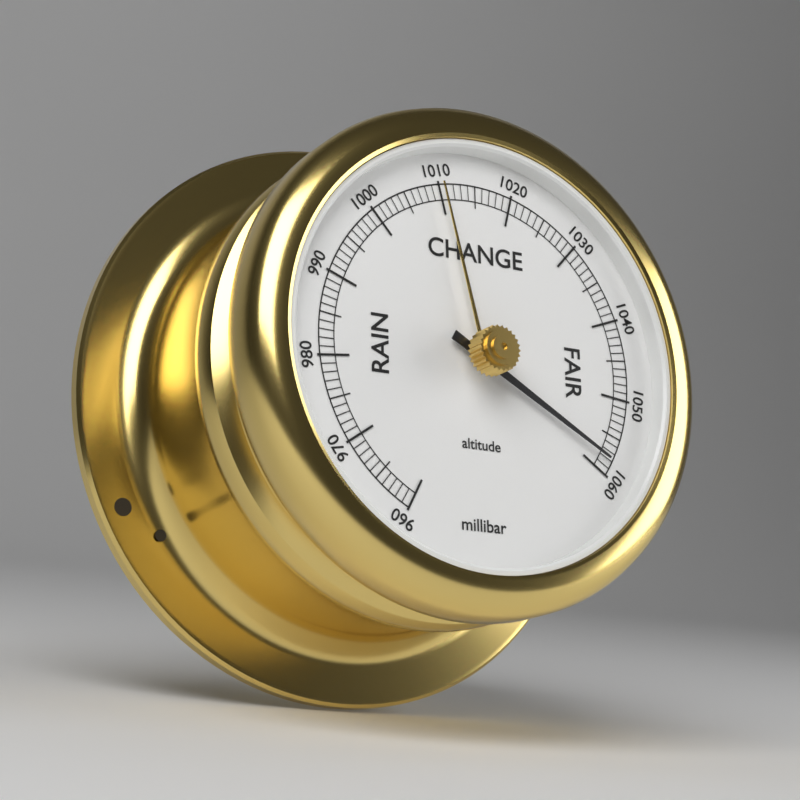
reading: 1058 millibar
